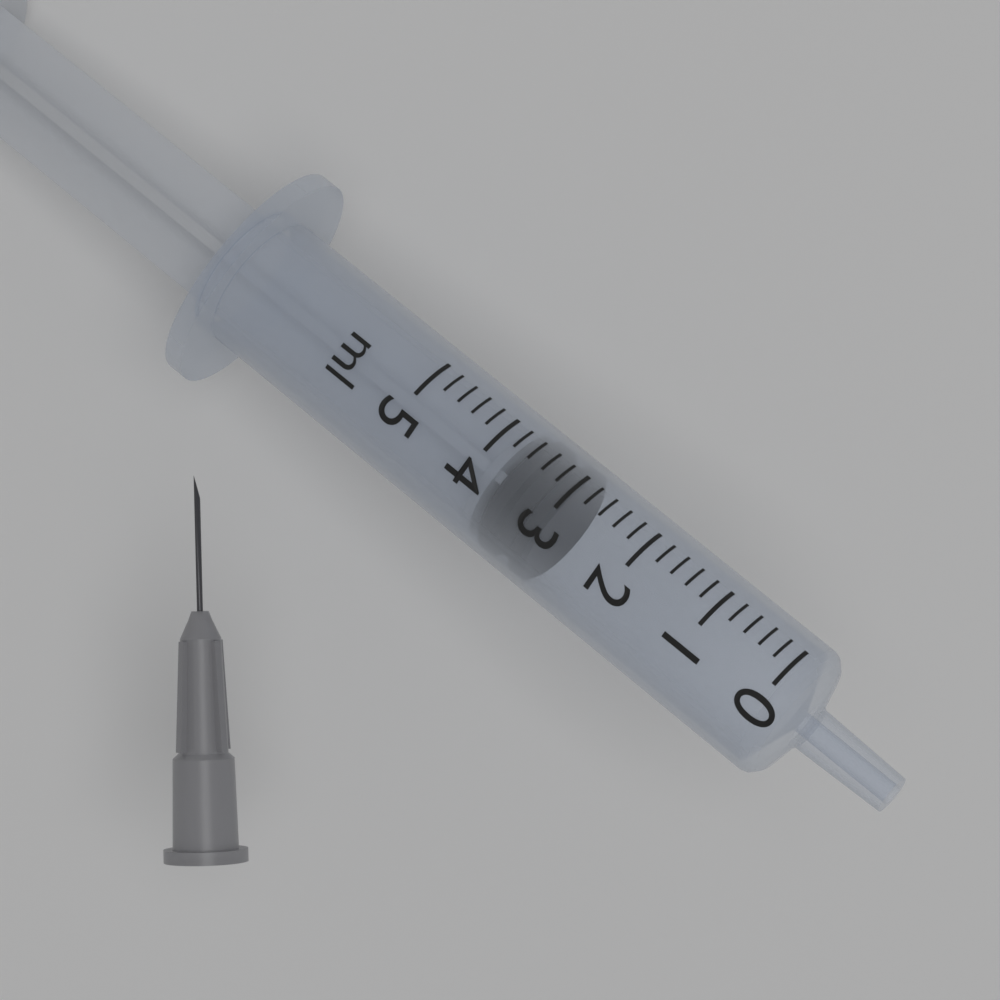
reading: 3.0 ml
